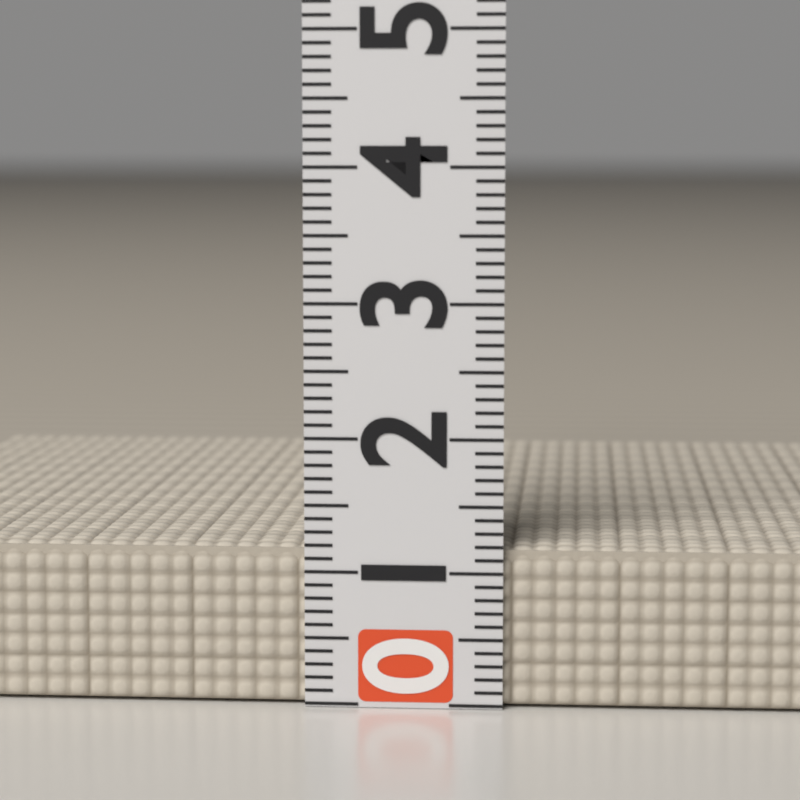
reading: 1.2 (no unit)
